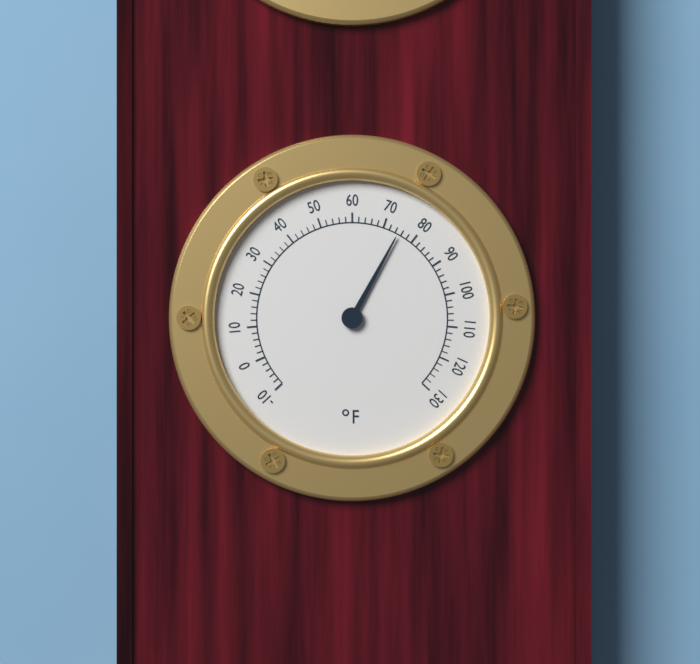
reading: 75 °F
